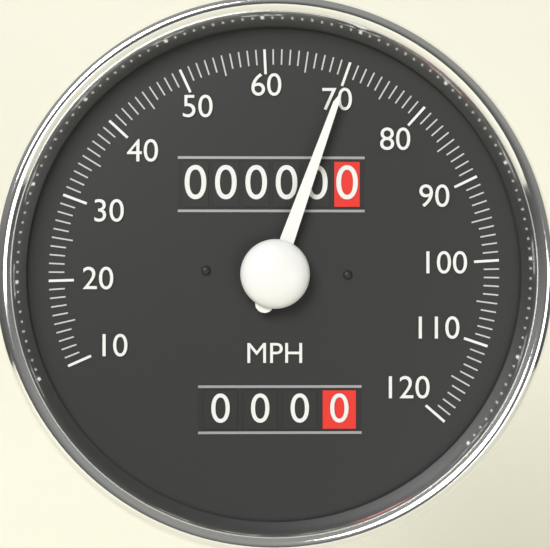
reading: 70 MPH
